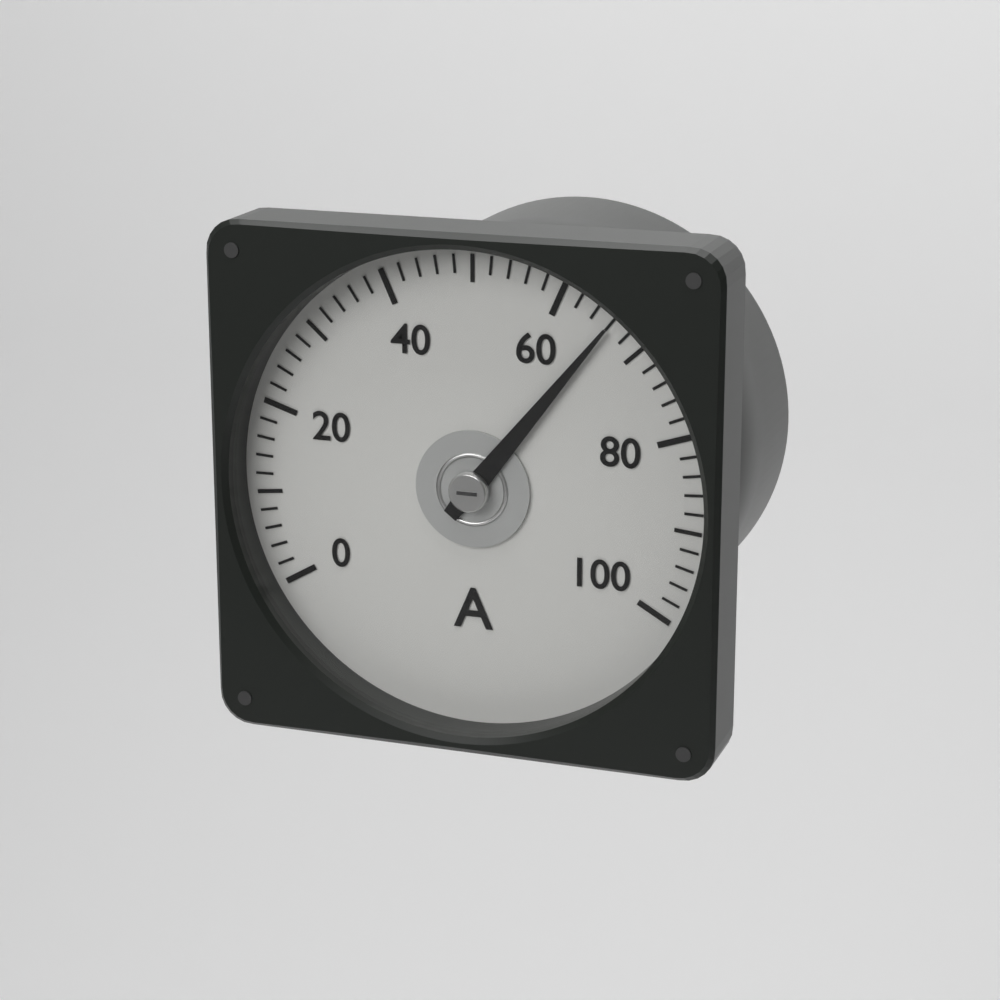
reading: 66 A
